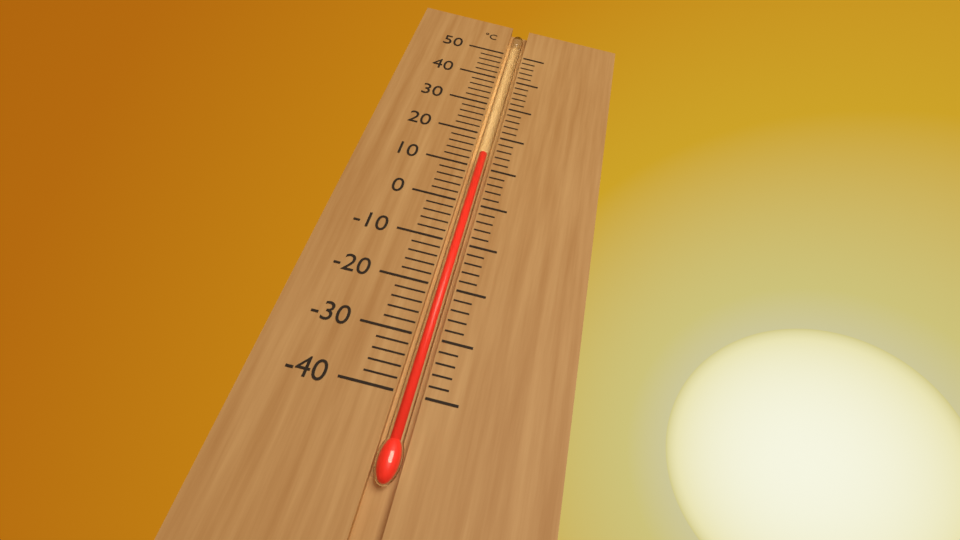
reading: 14 °C
